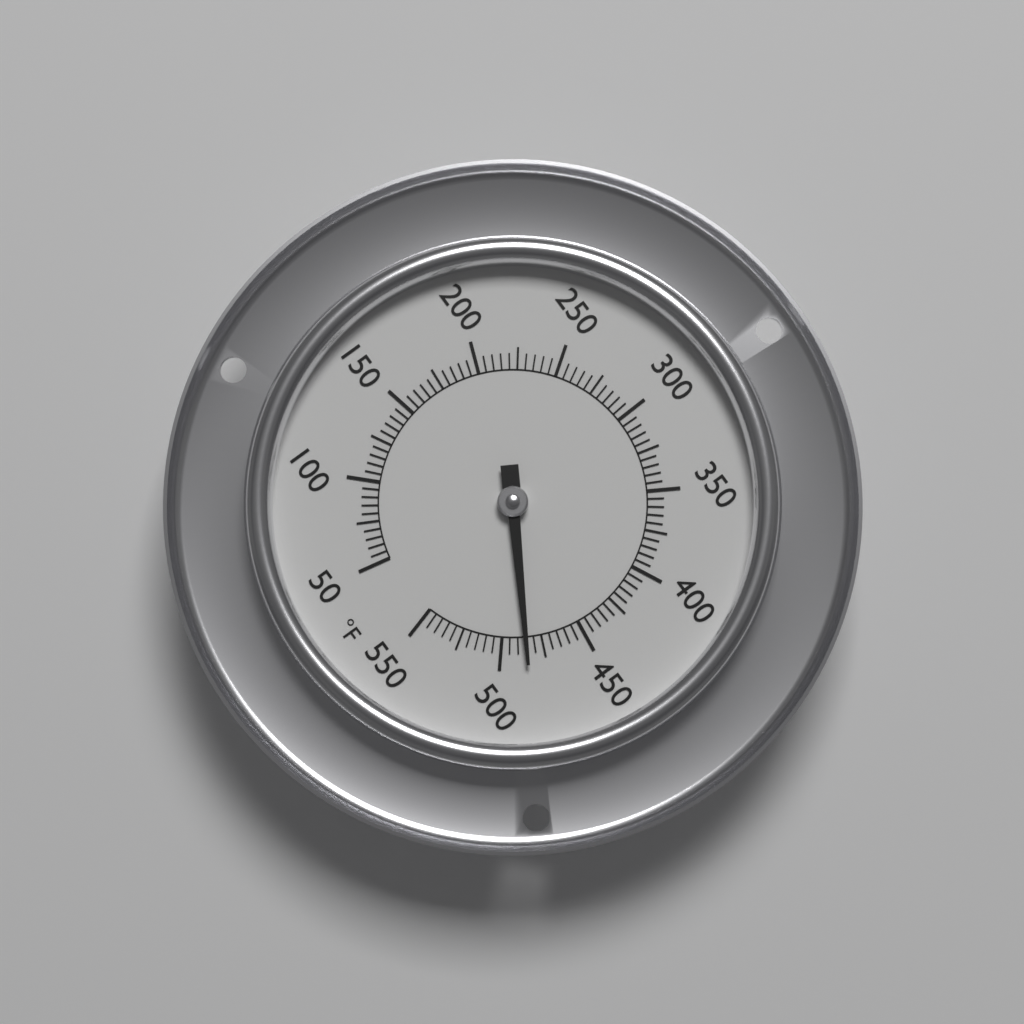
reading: 485 °F
